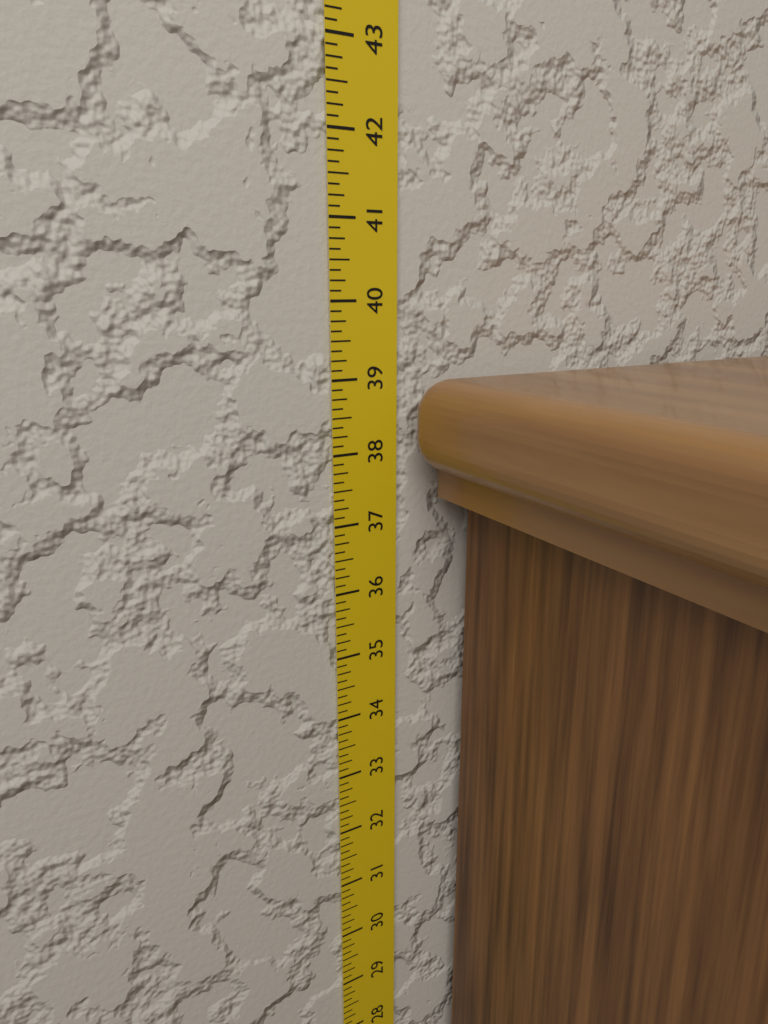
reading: 39.000 in
